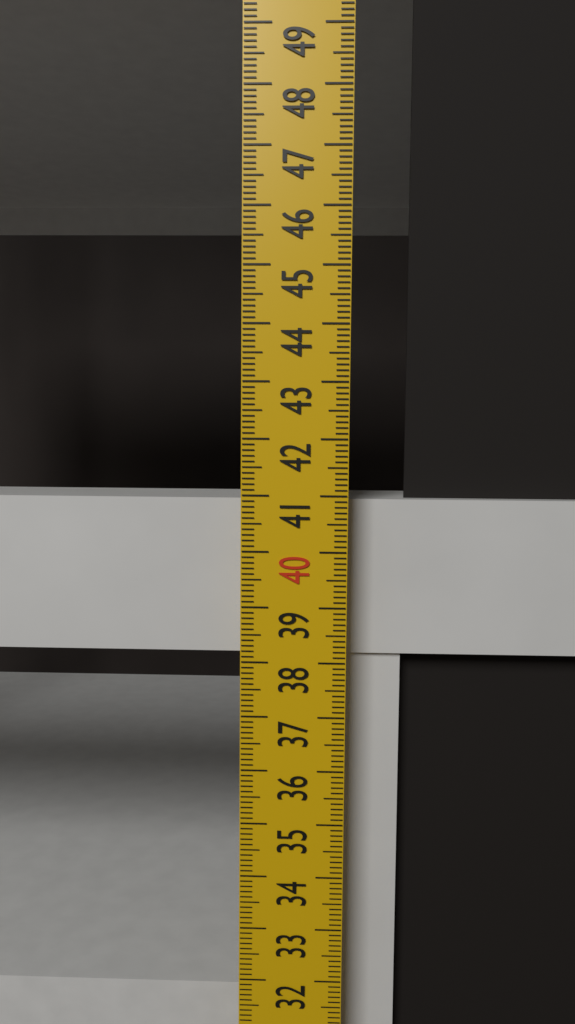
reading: 40.9 cm
